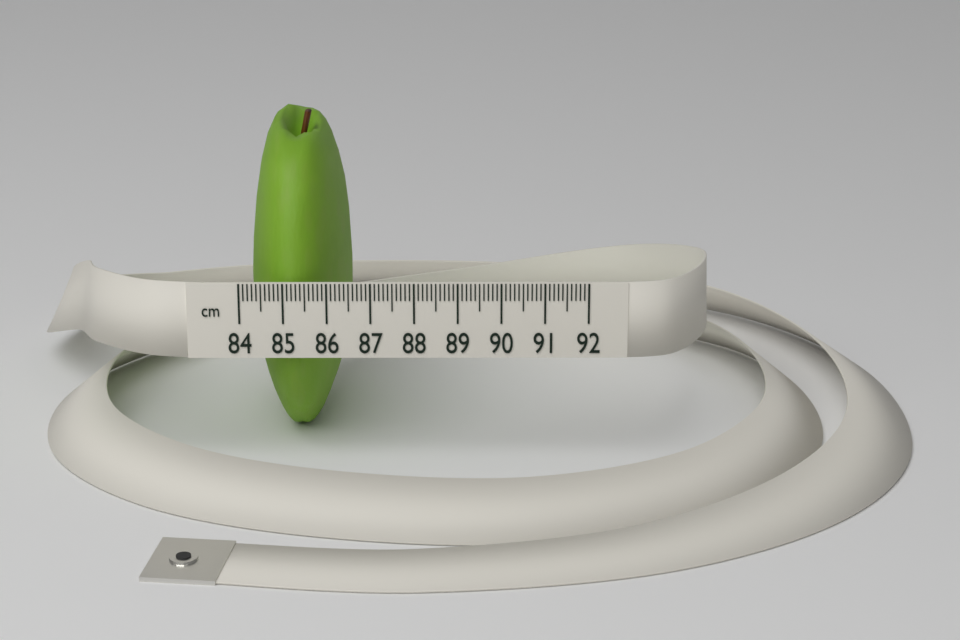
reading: 86.4 cm
